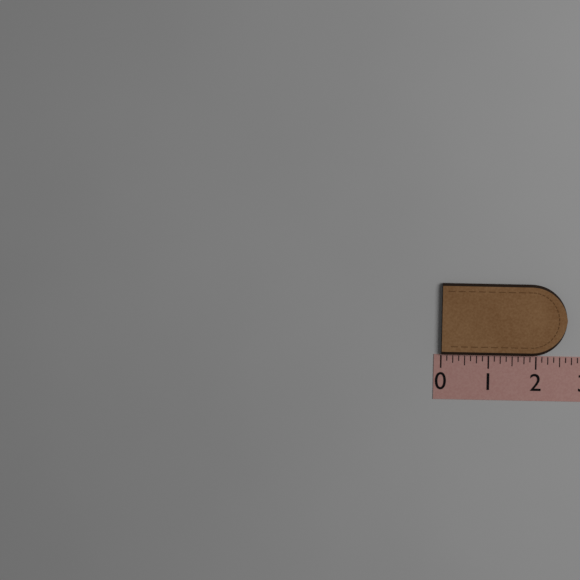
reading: 2.625 (no unit)
